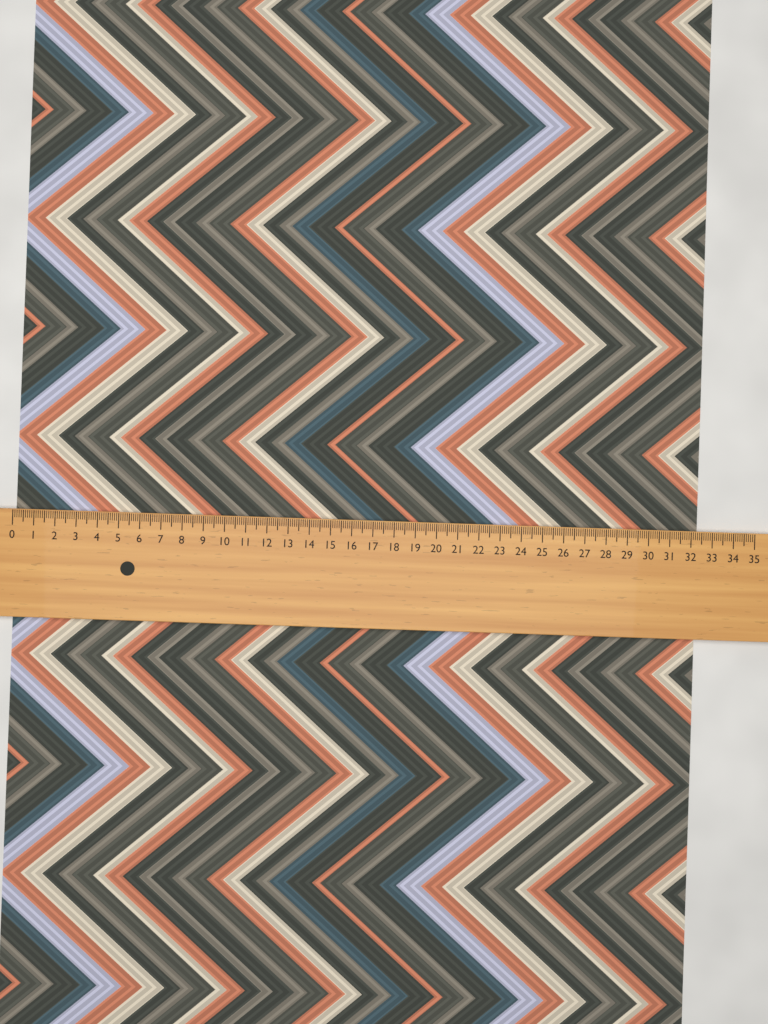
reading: 32.4 (no unit)
